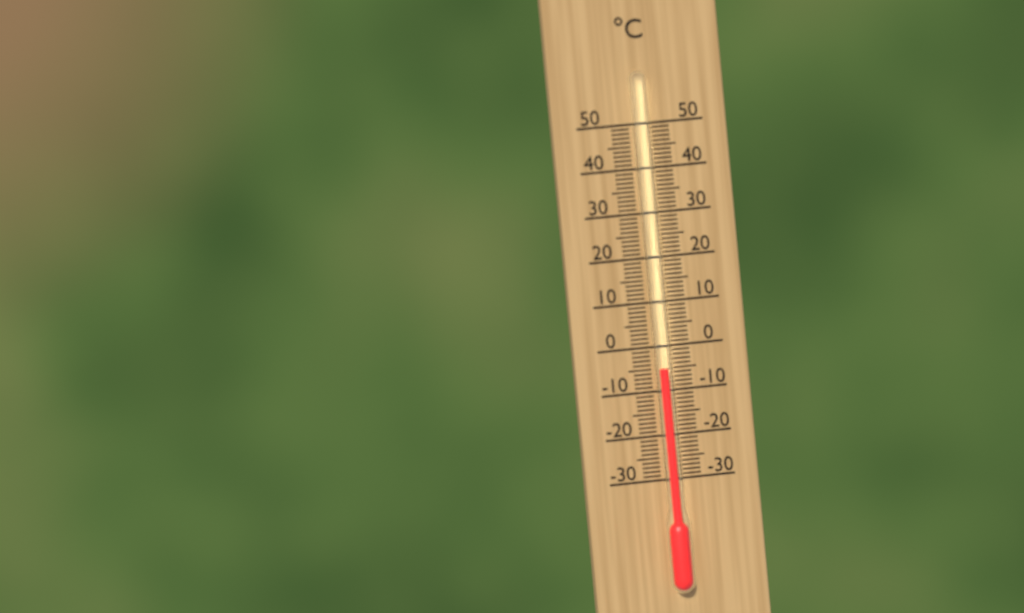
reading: -5 °C
